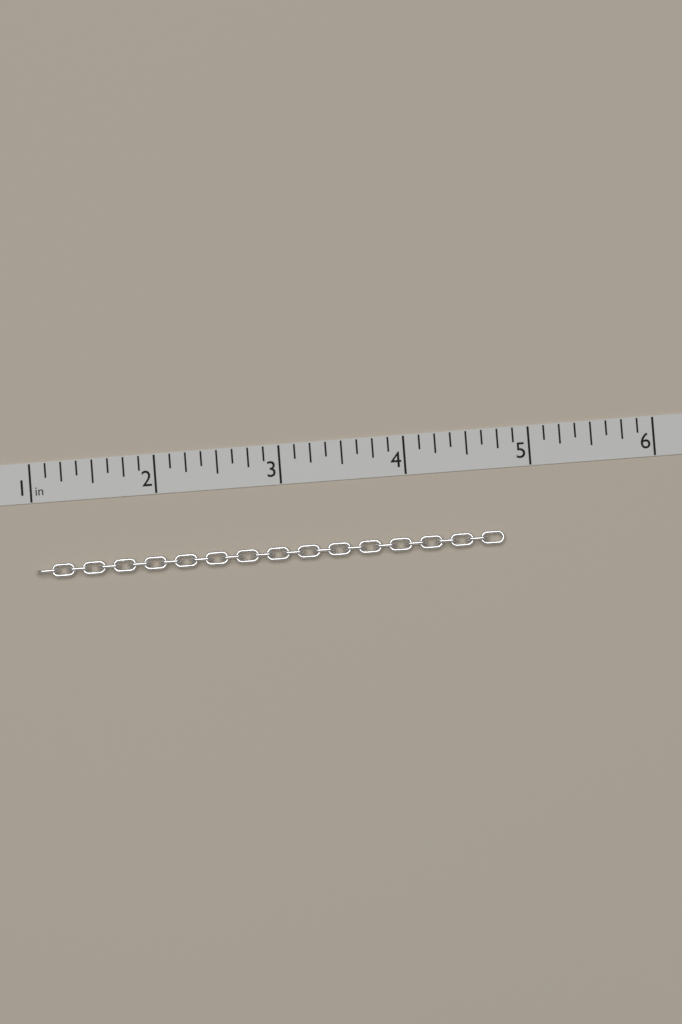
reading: 4.750 in
